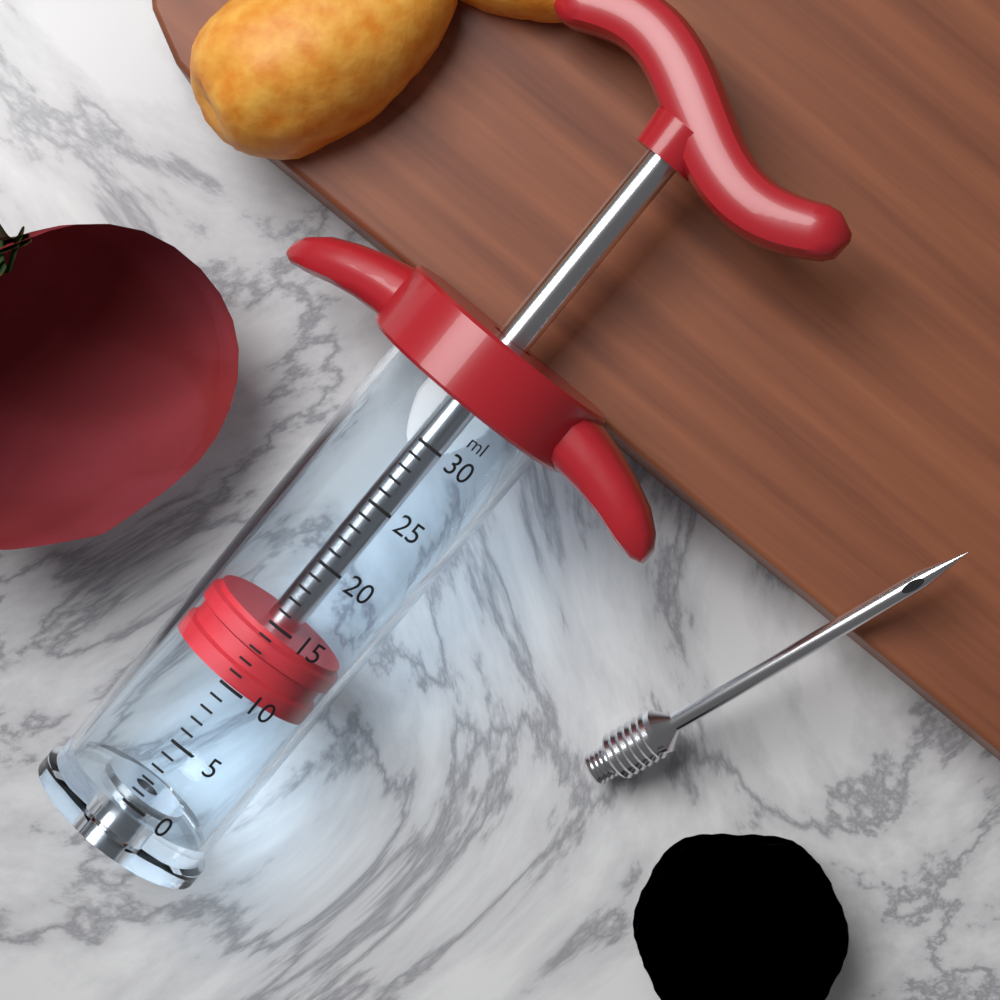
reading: 10 ml
